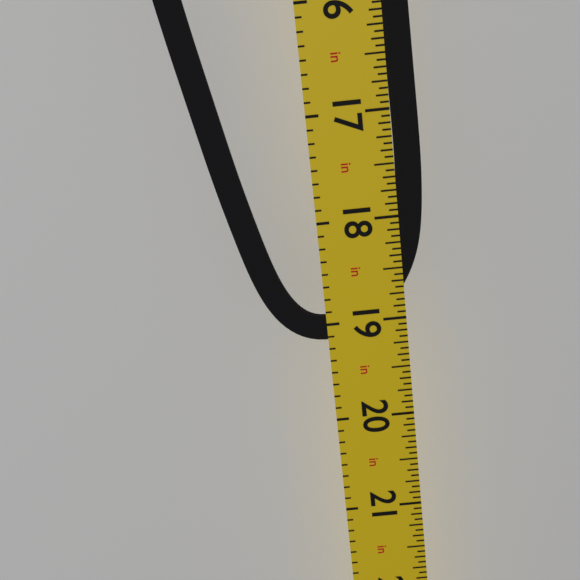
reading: 19.1875 in
